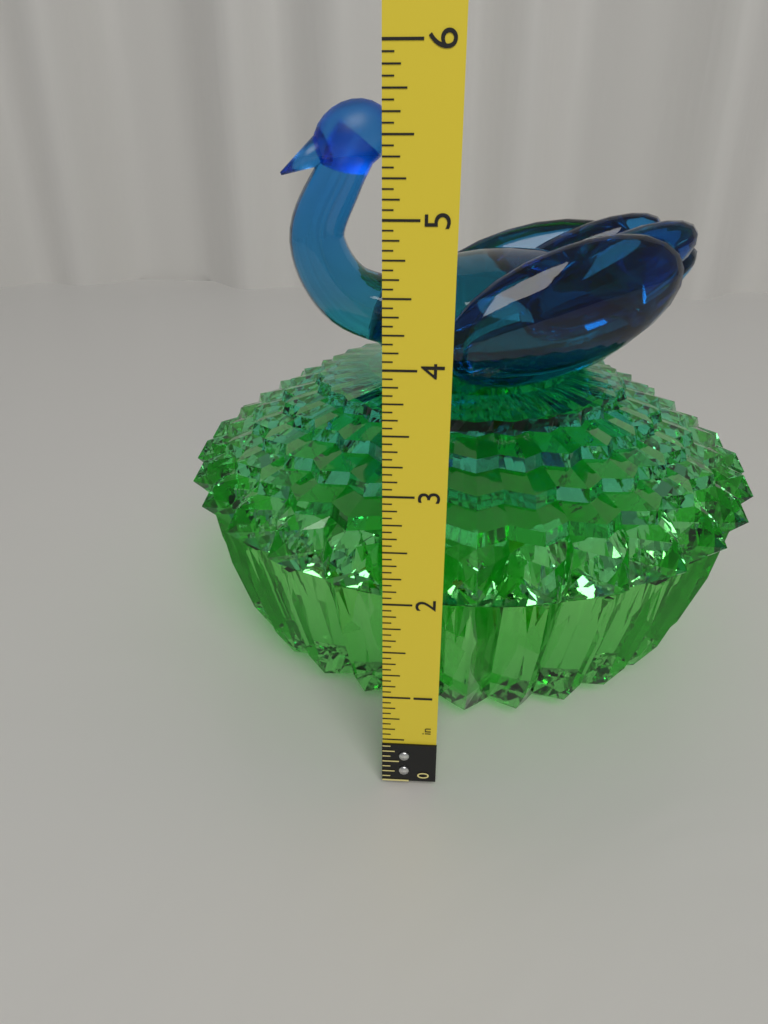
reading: 5.8125 in
